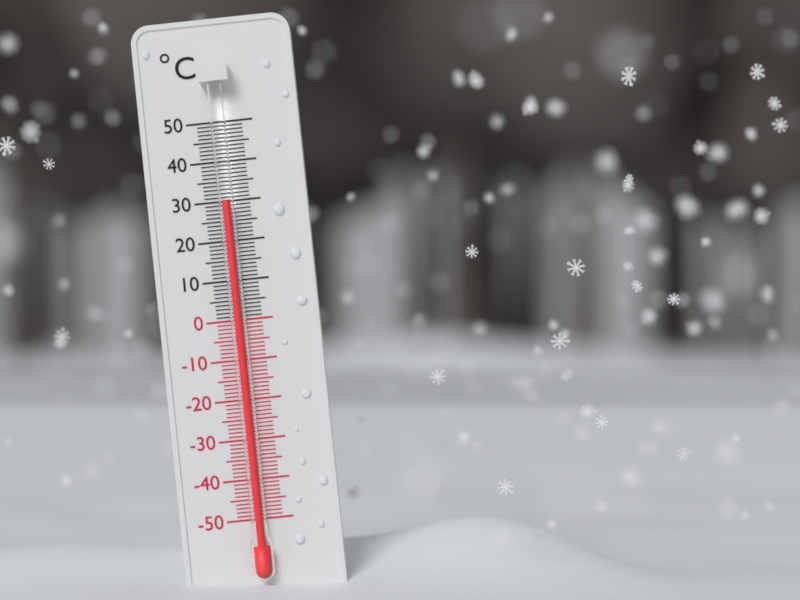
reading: 30 °C
